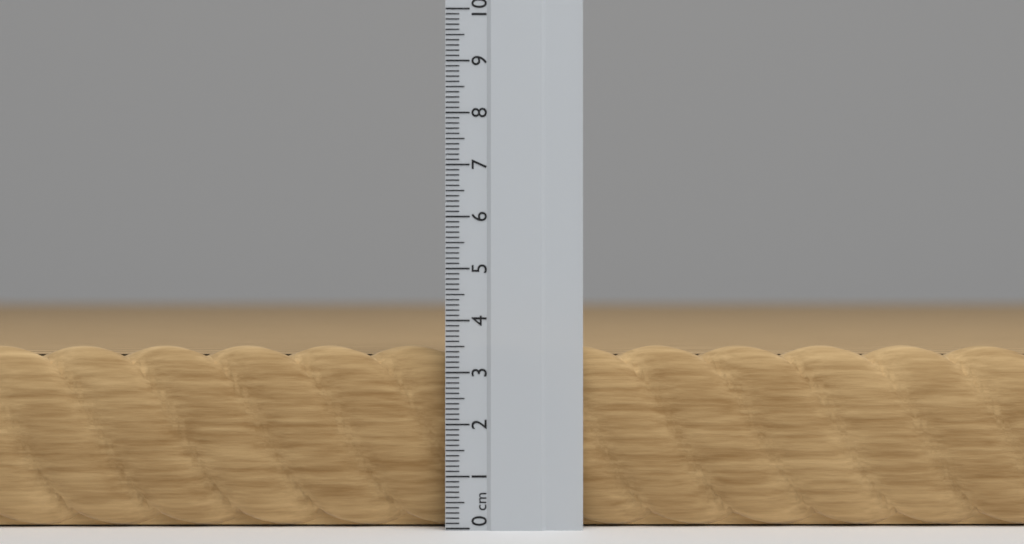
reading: 3.5 cm
